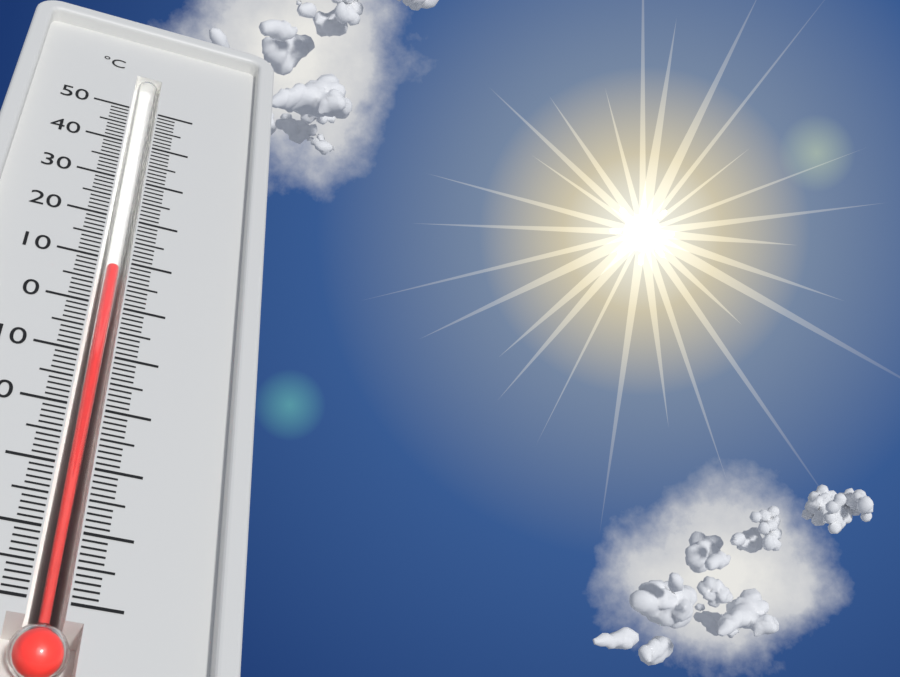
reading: 9 °C
